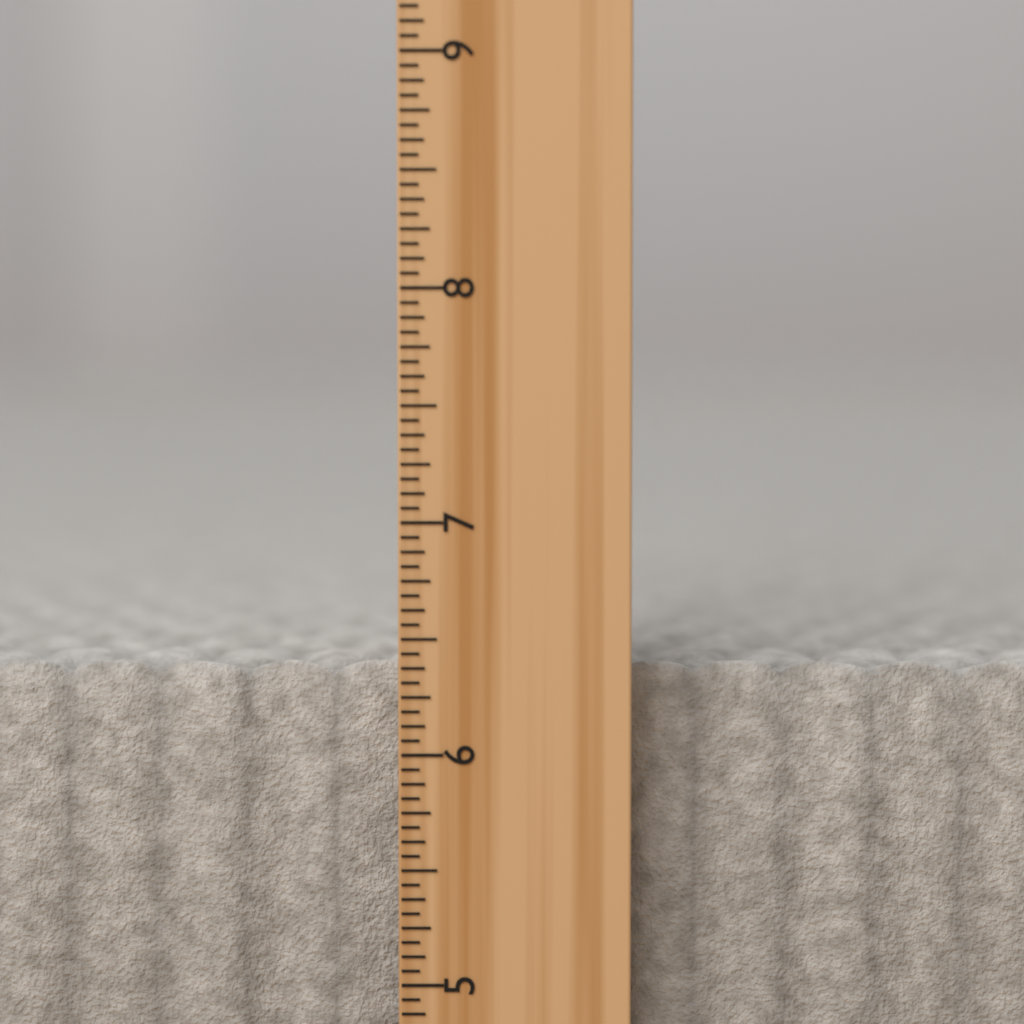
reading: 6.3750 inch
